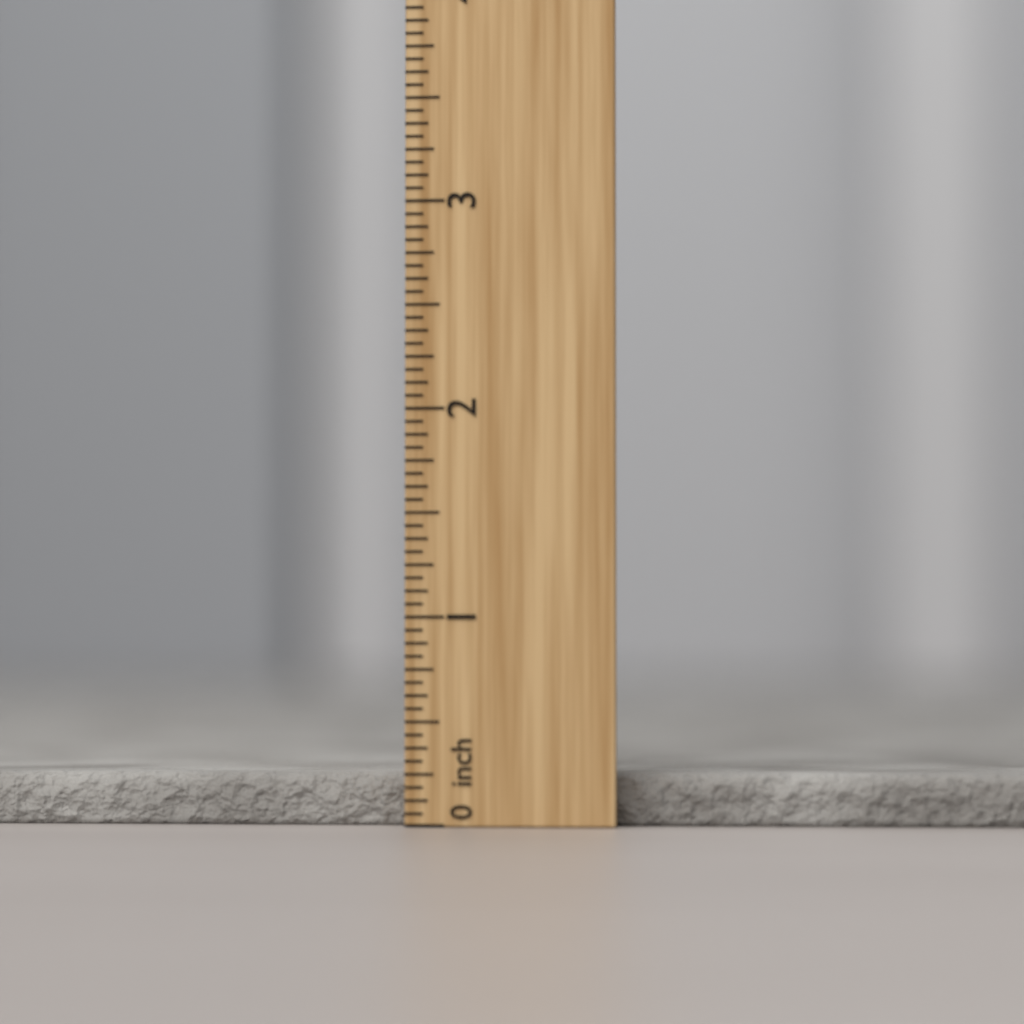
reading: 0.2500 inch
